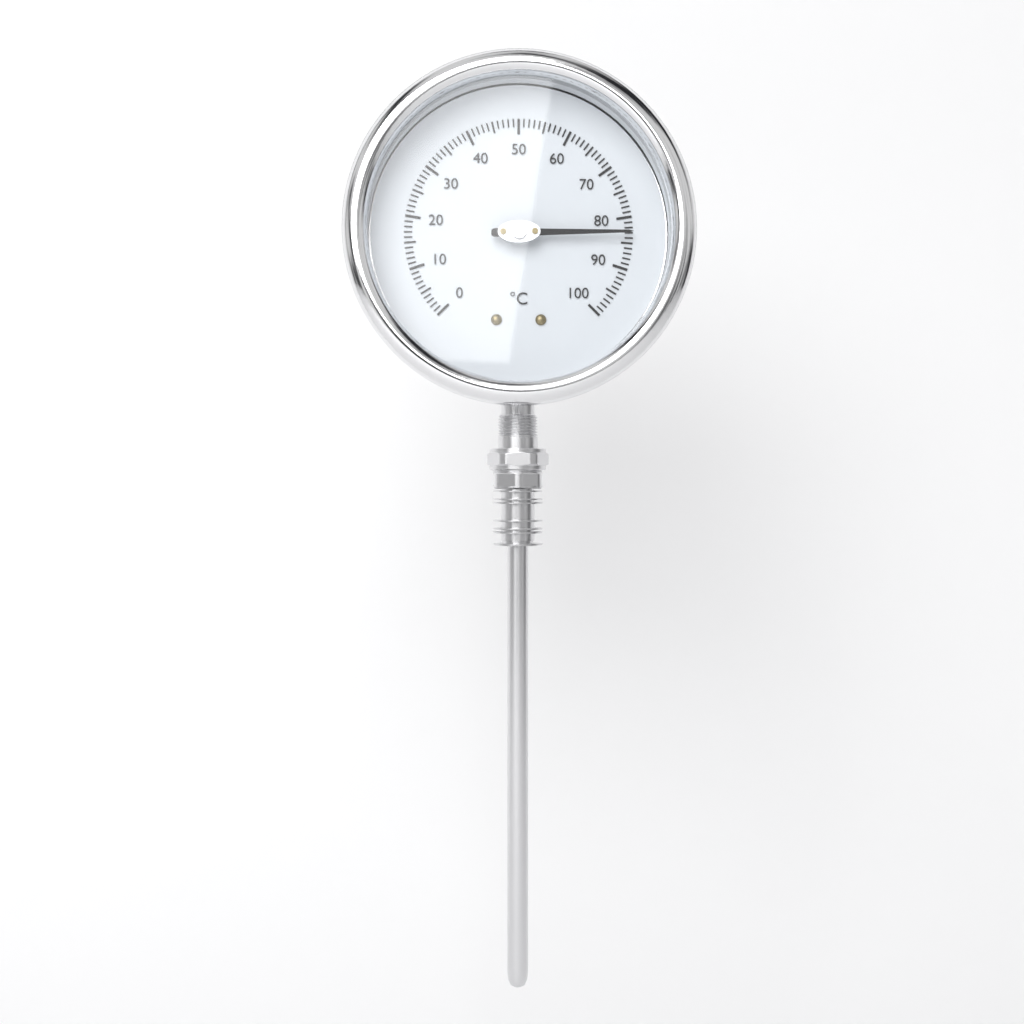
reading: 83 °C
